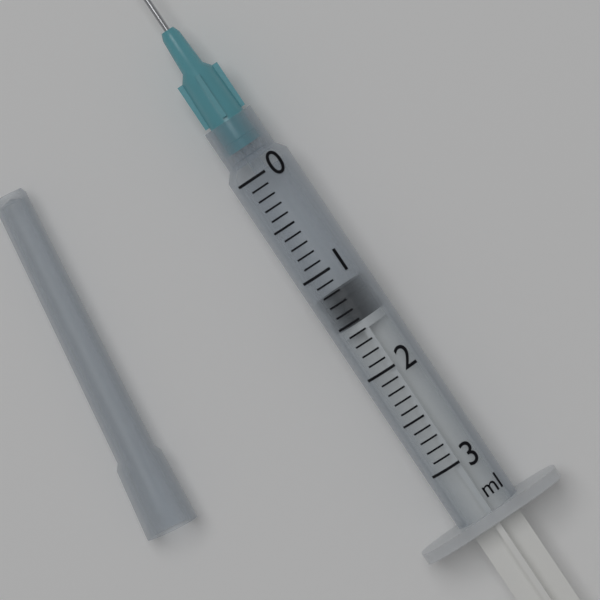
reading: 1.2 ml
